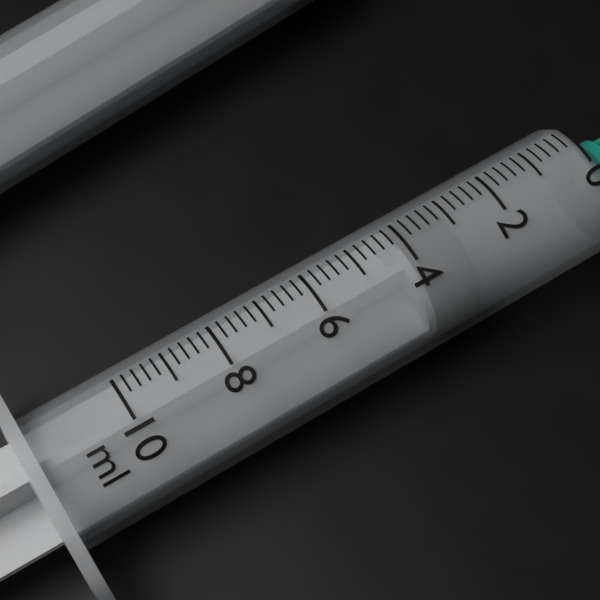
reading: 3.0 ml
